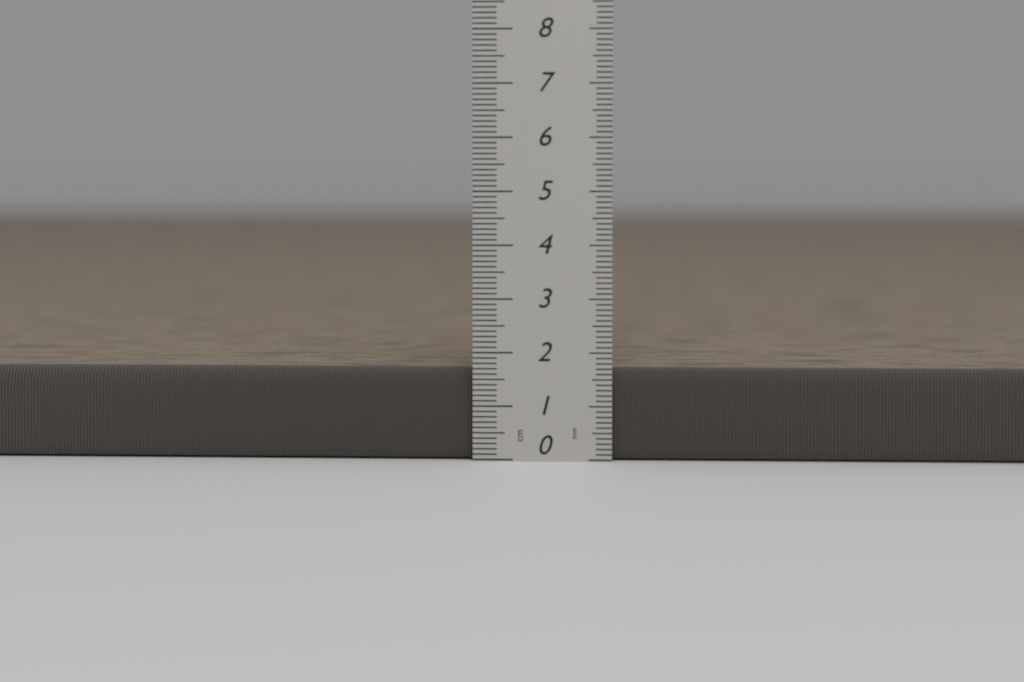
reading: 1.7 cm
